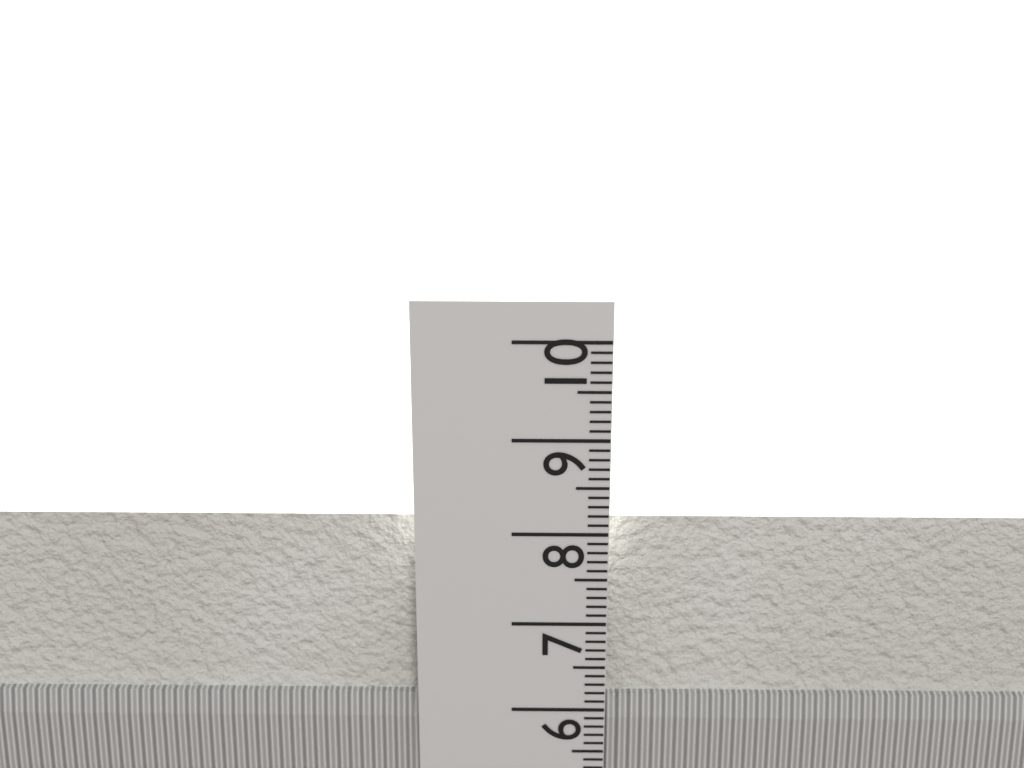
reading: 8.1 cm
